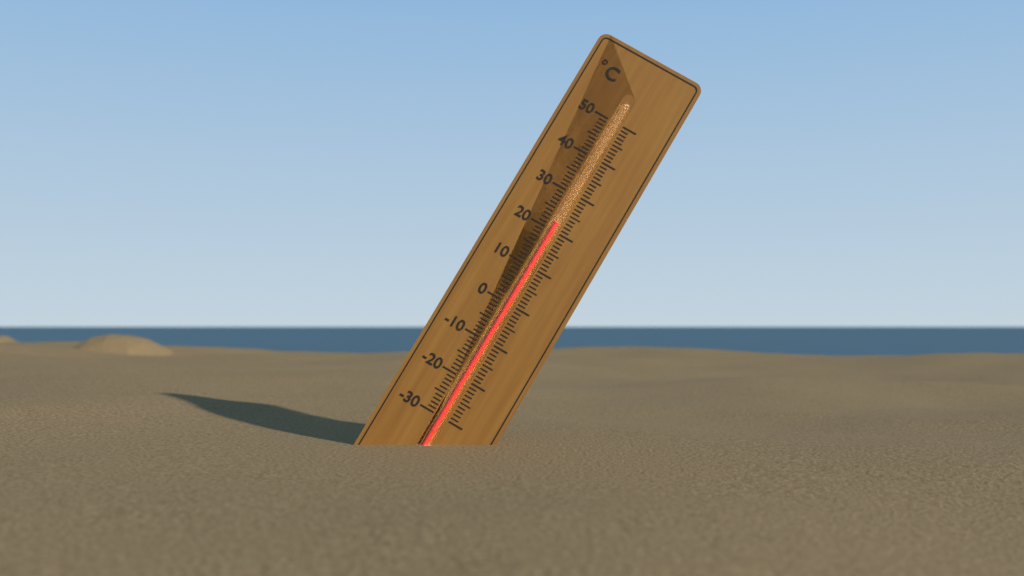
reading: 22 °C
